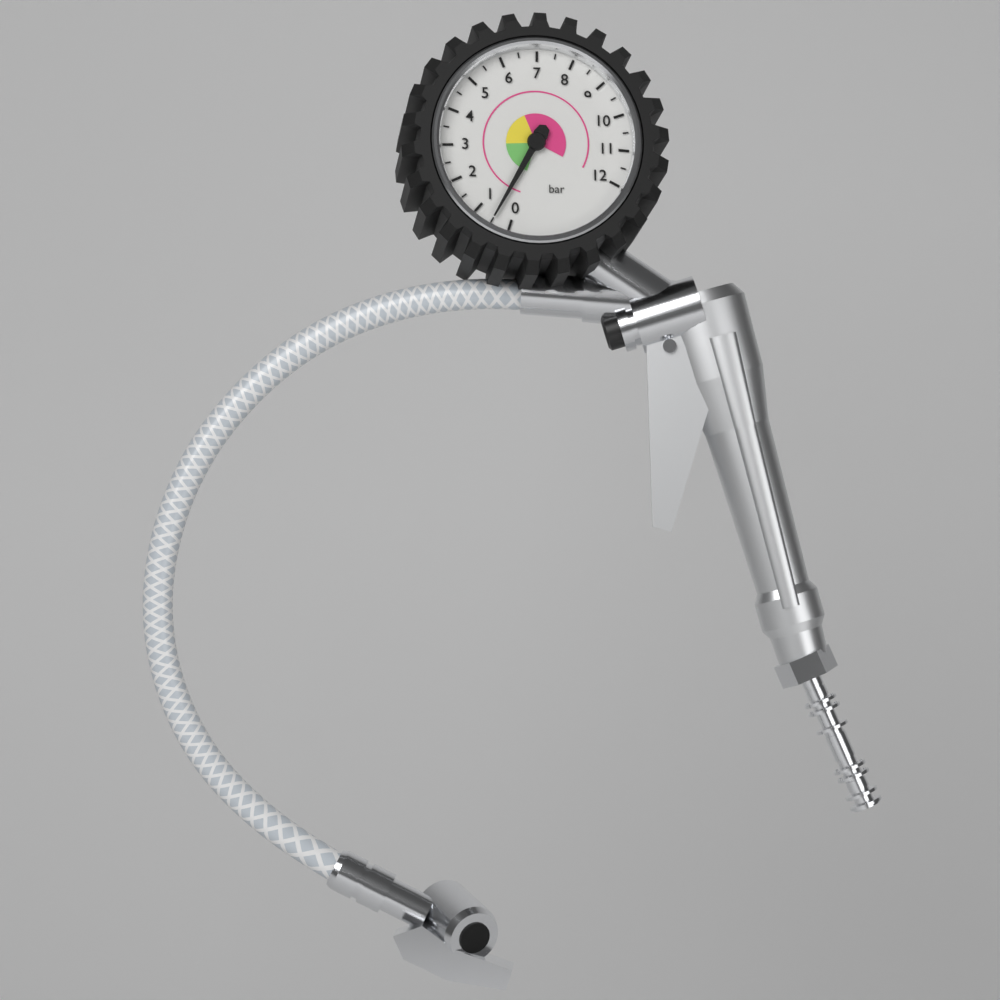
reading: 0.5 bar
